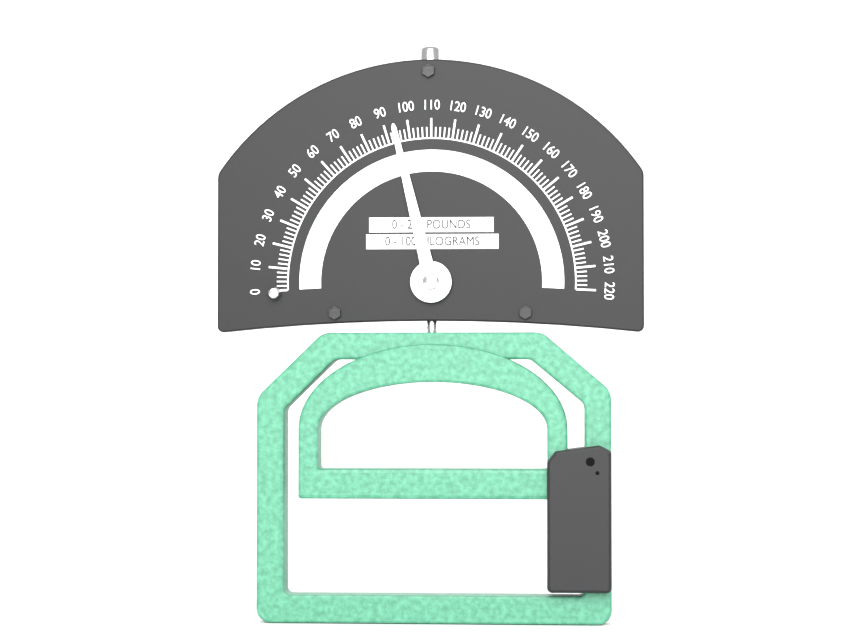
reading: 94 lb
